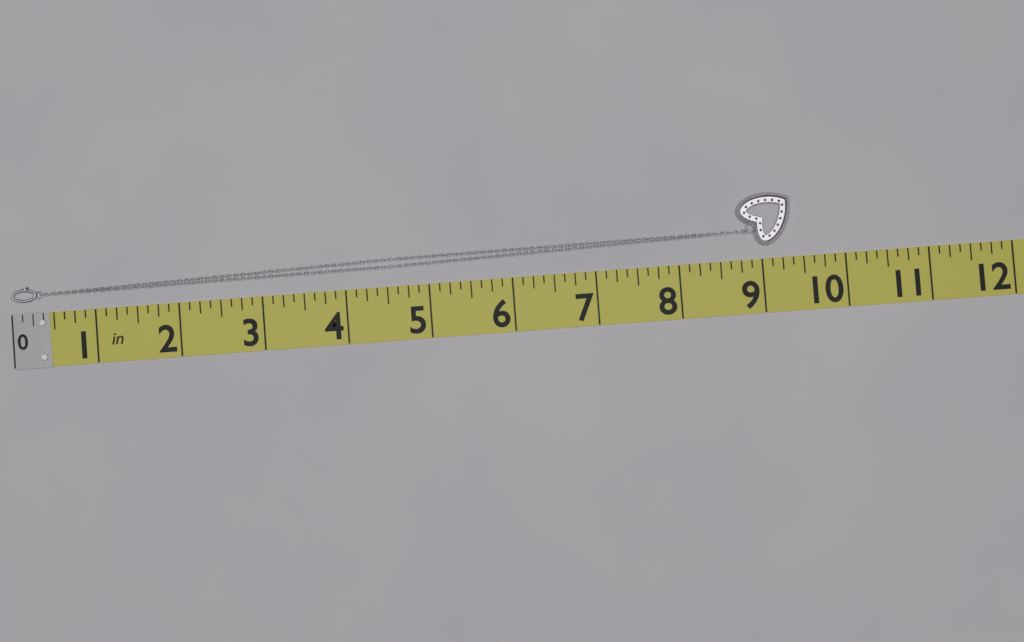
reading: 9.375 in
